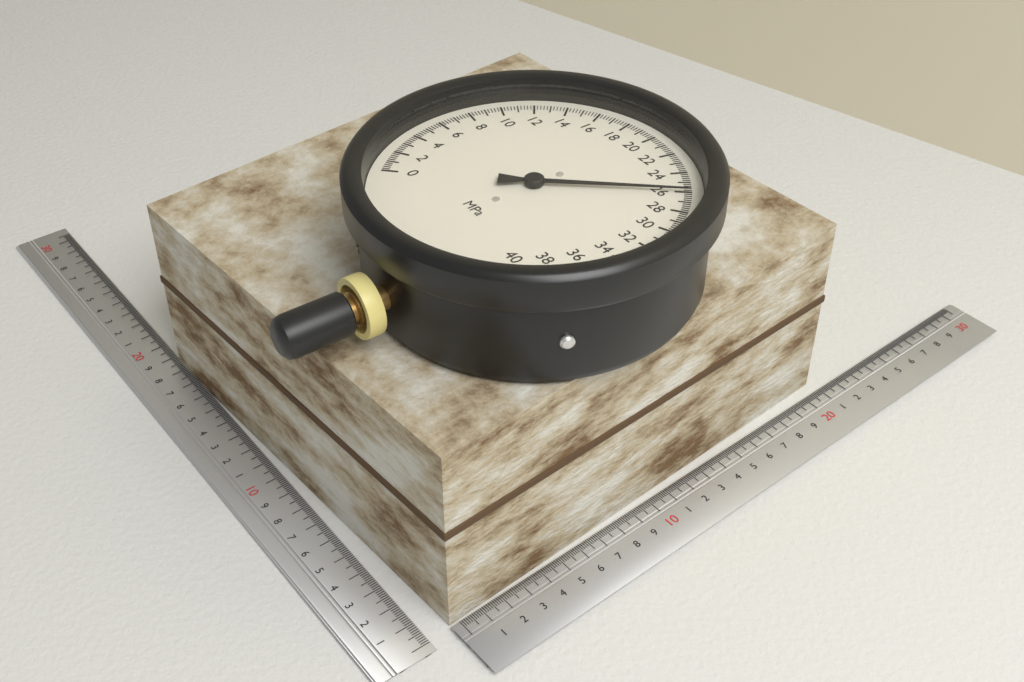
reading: 26.0 MPa
